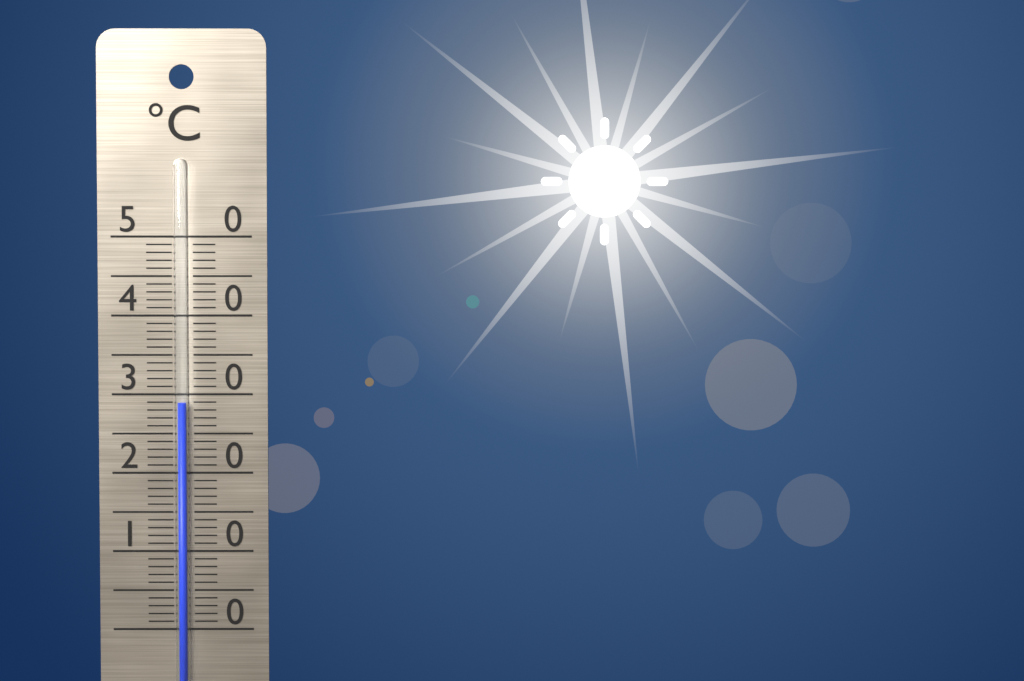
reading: 29 °C
